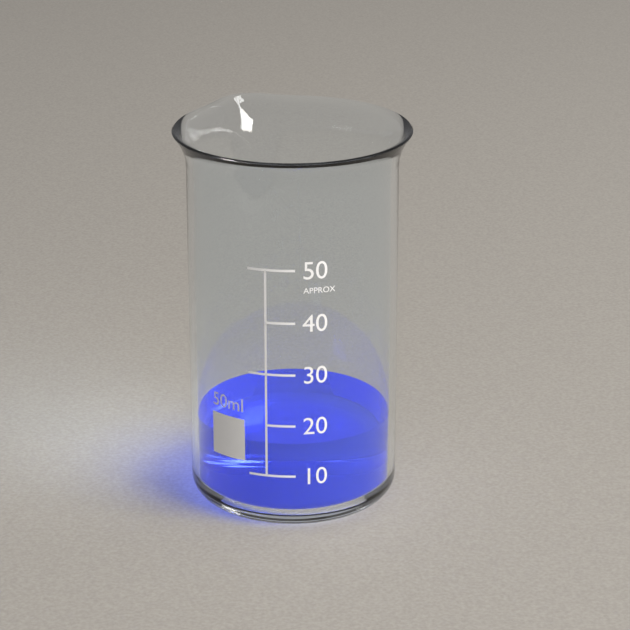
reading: 16 ml
